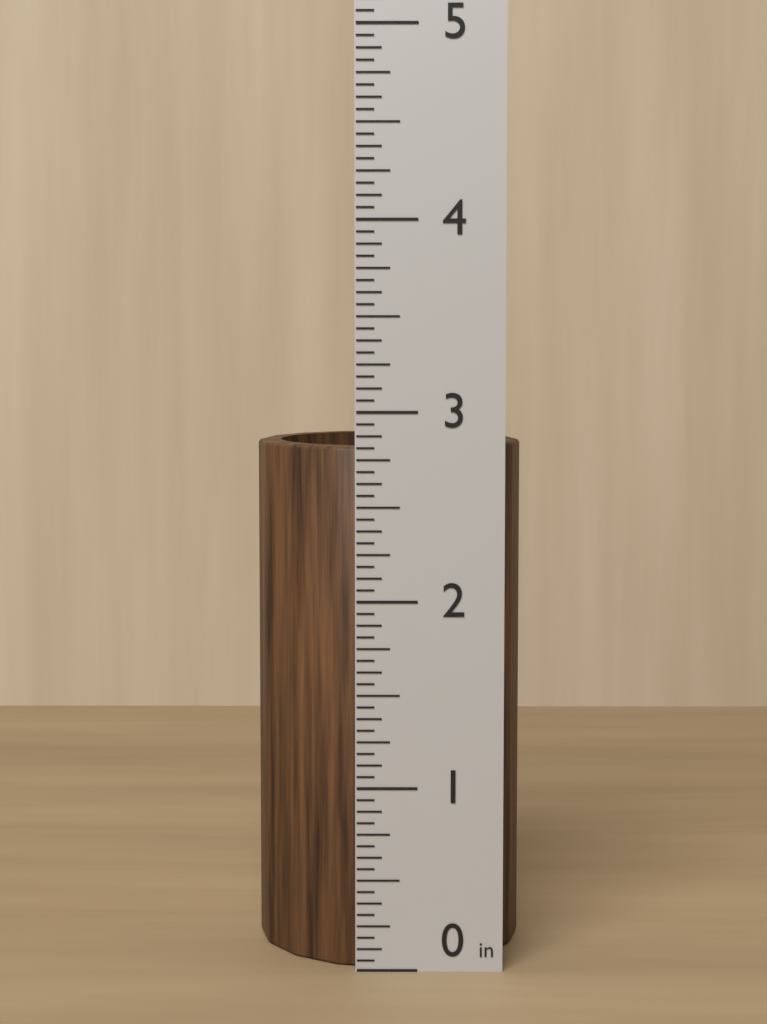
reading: 2.8125 in
